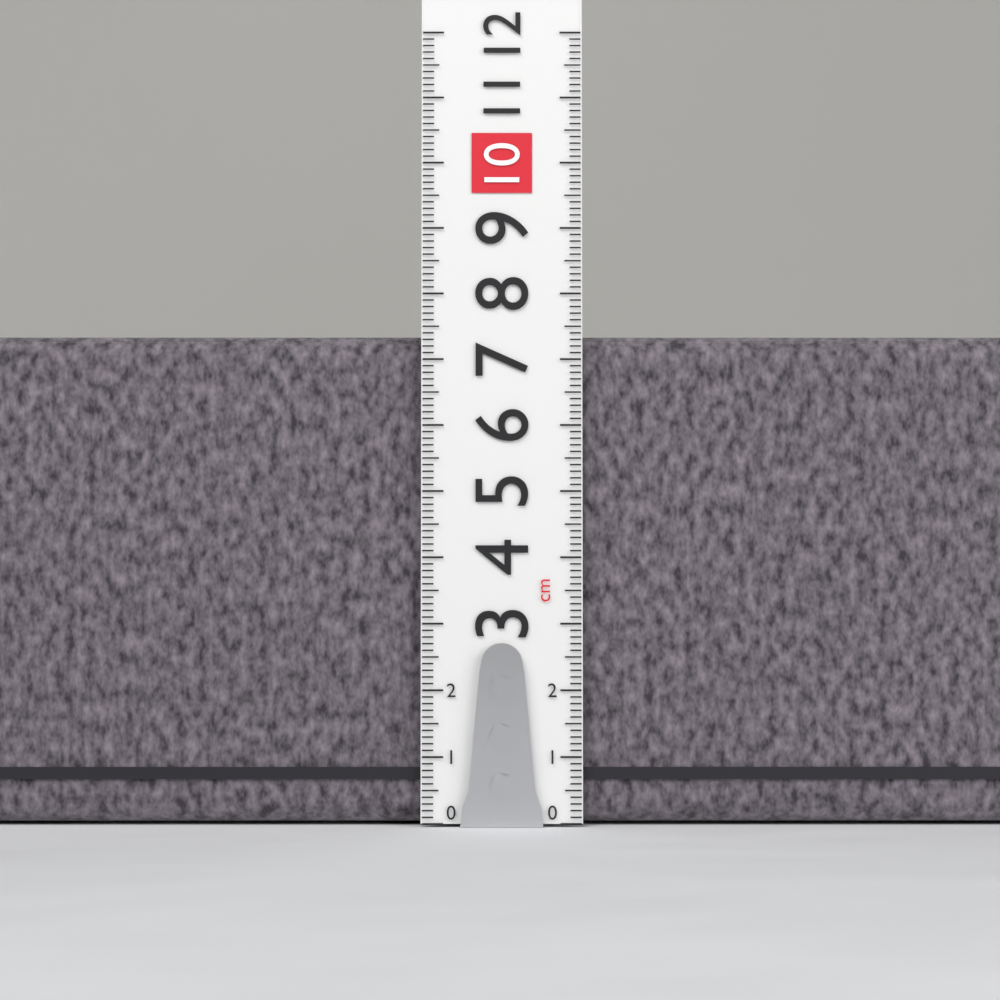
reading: 7.4 cm
